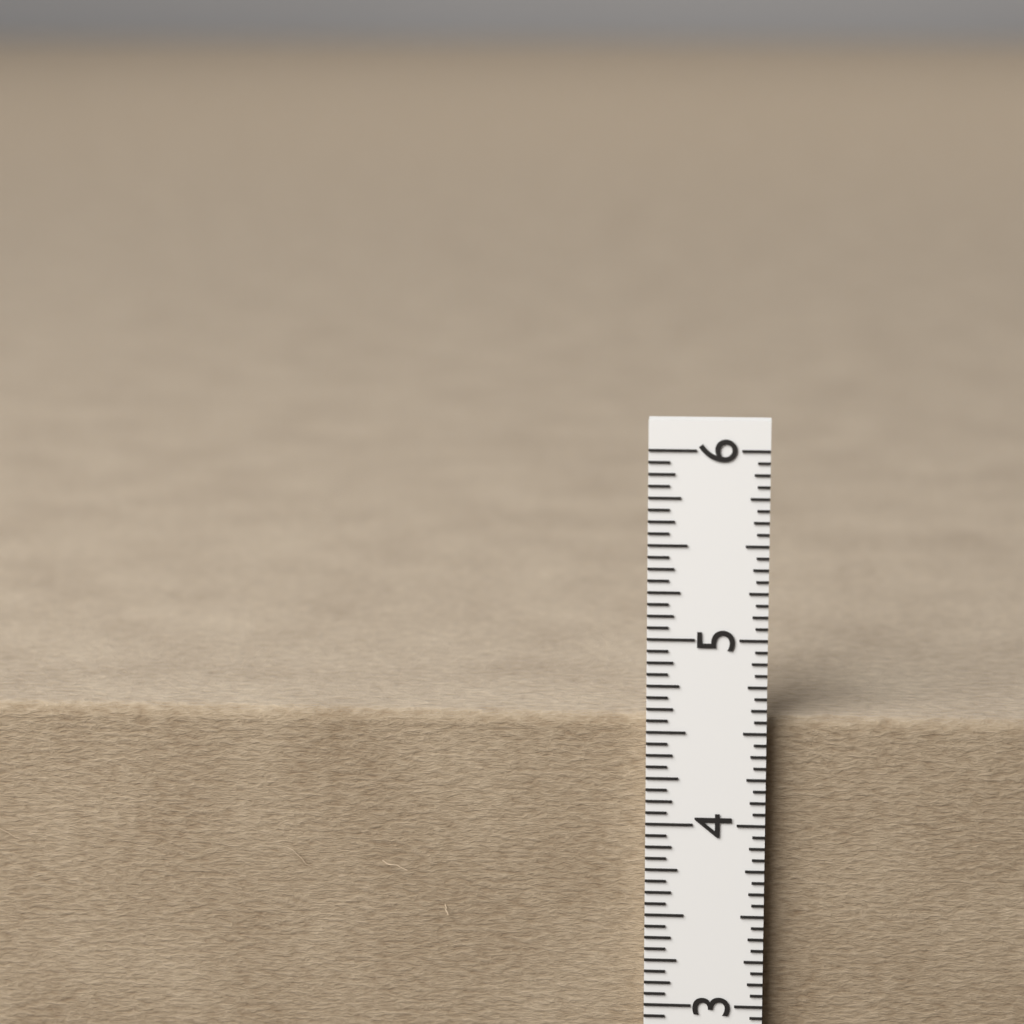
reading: 4.5625 in
